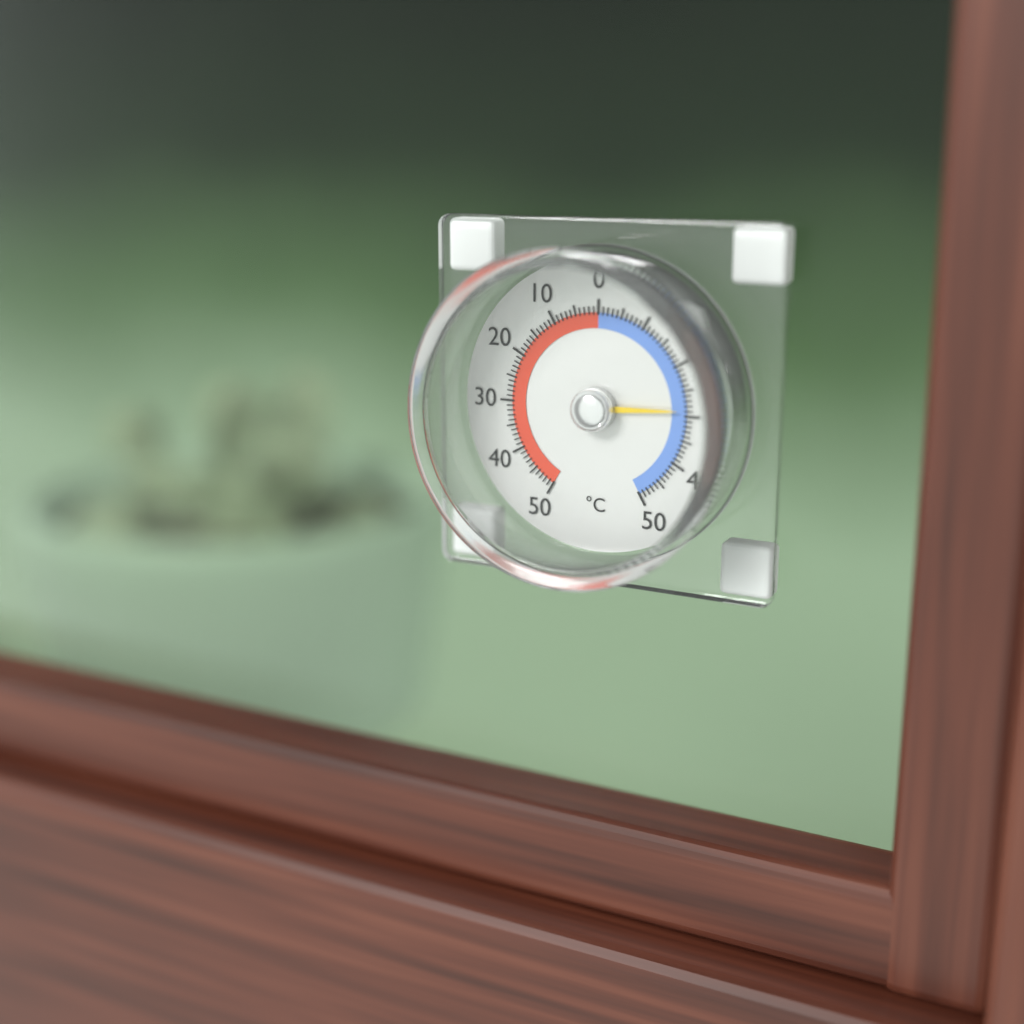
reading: -29 °C
